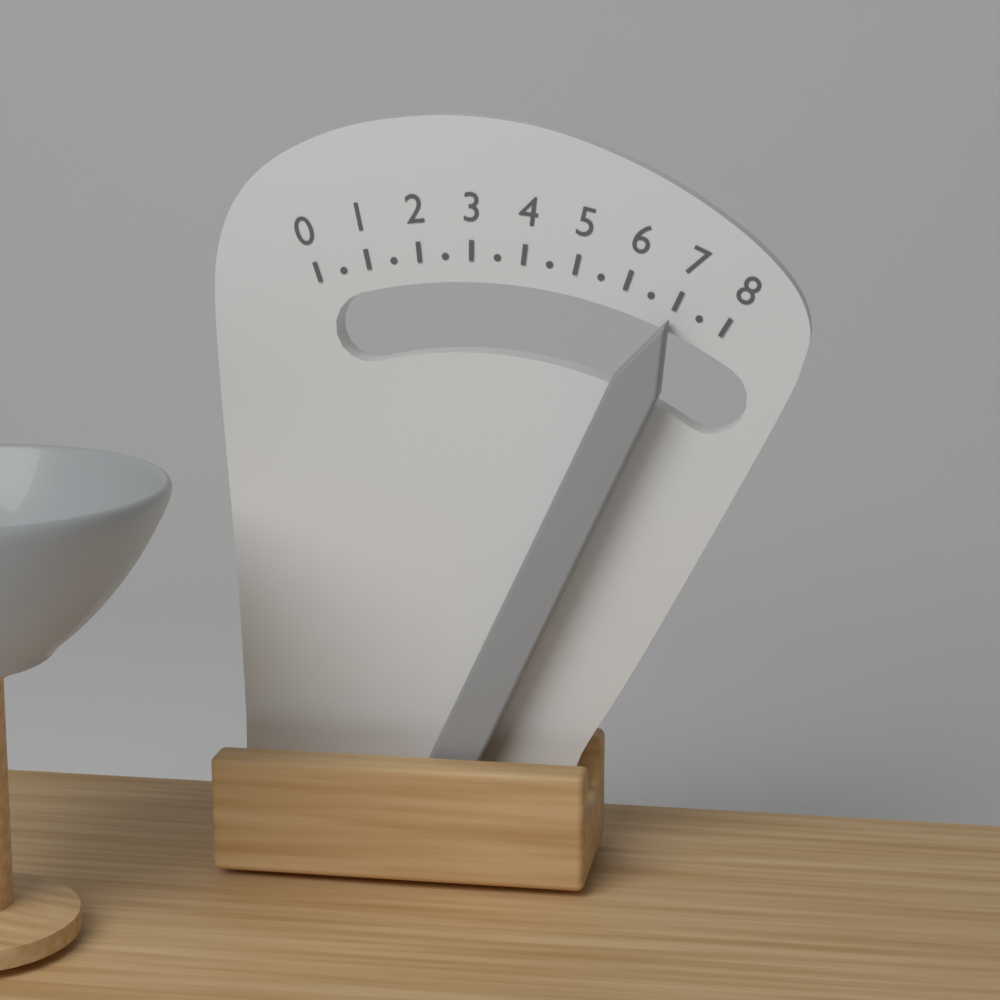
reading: 7.0 (no unit)
